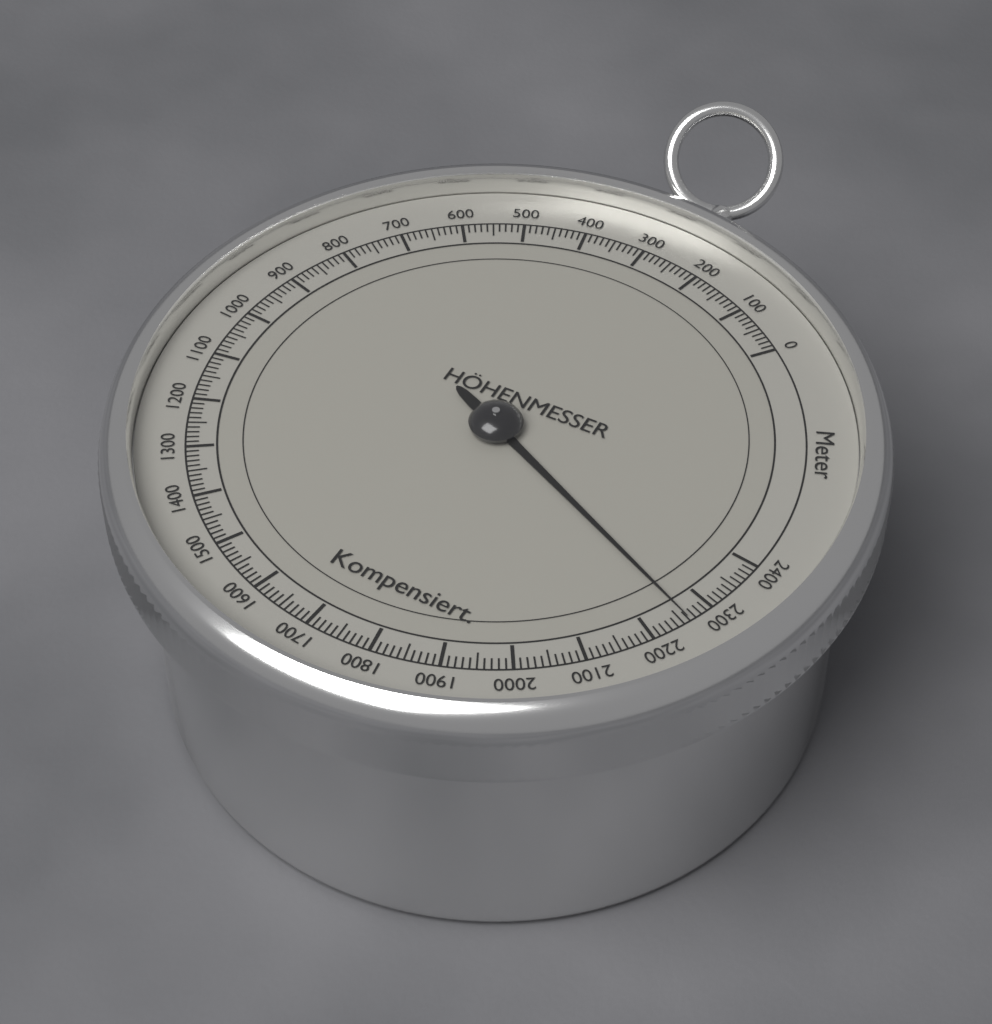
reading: 2260 m
